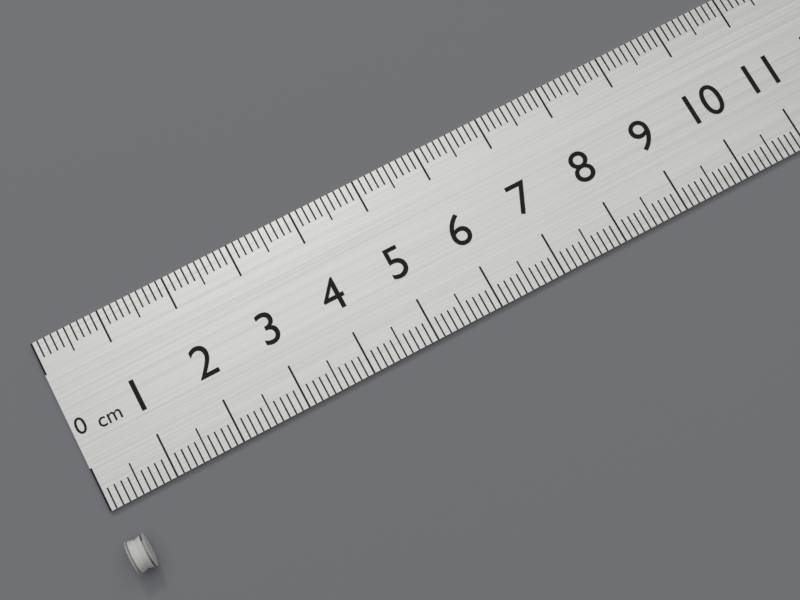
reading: 0.3 cm
